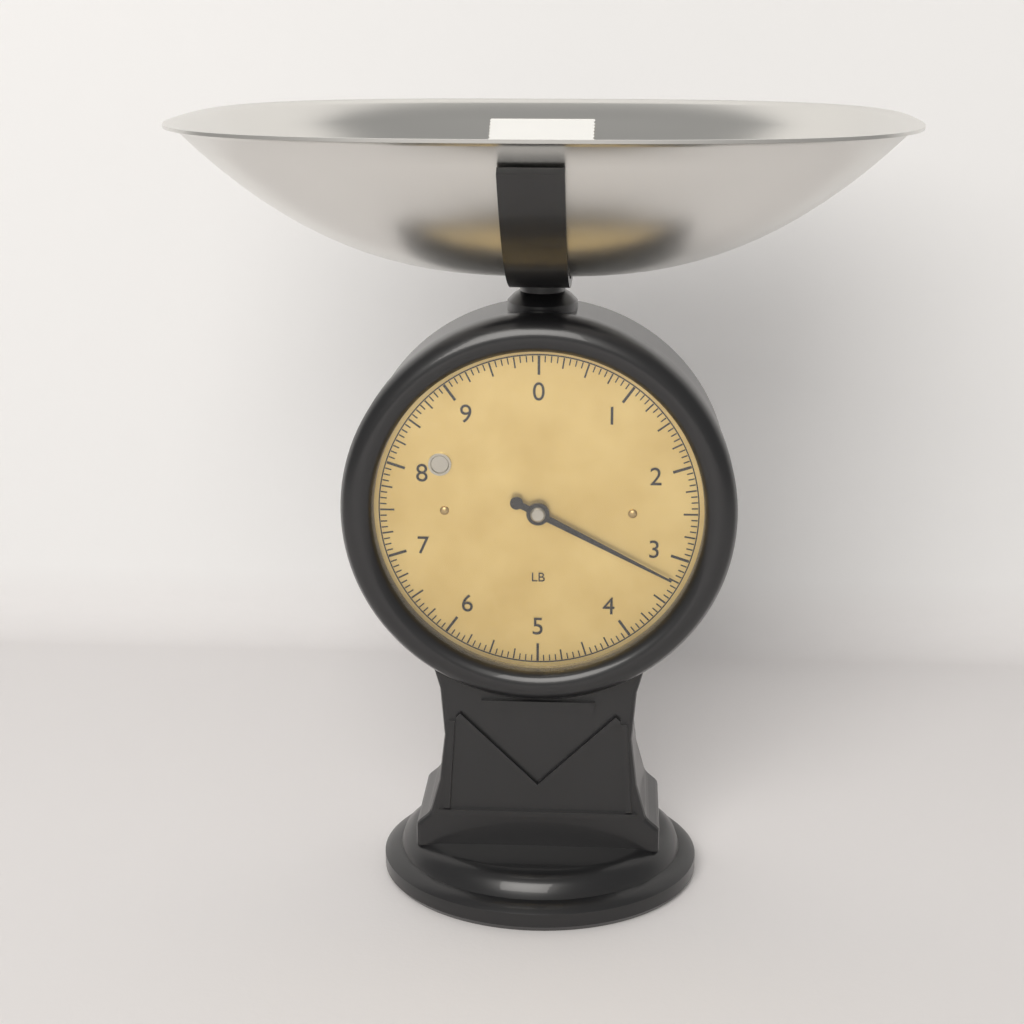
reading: 3.2500 lb
